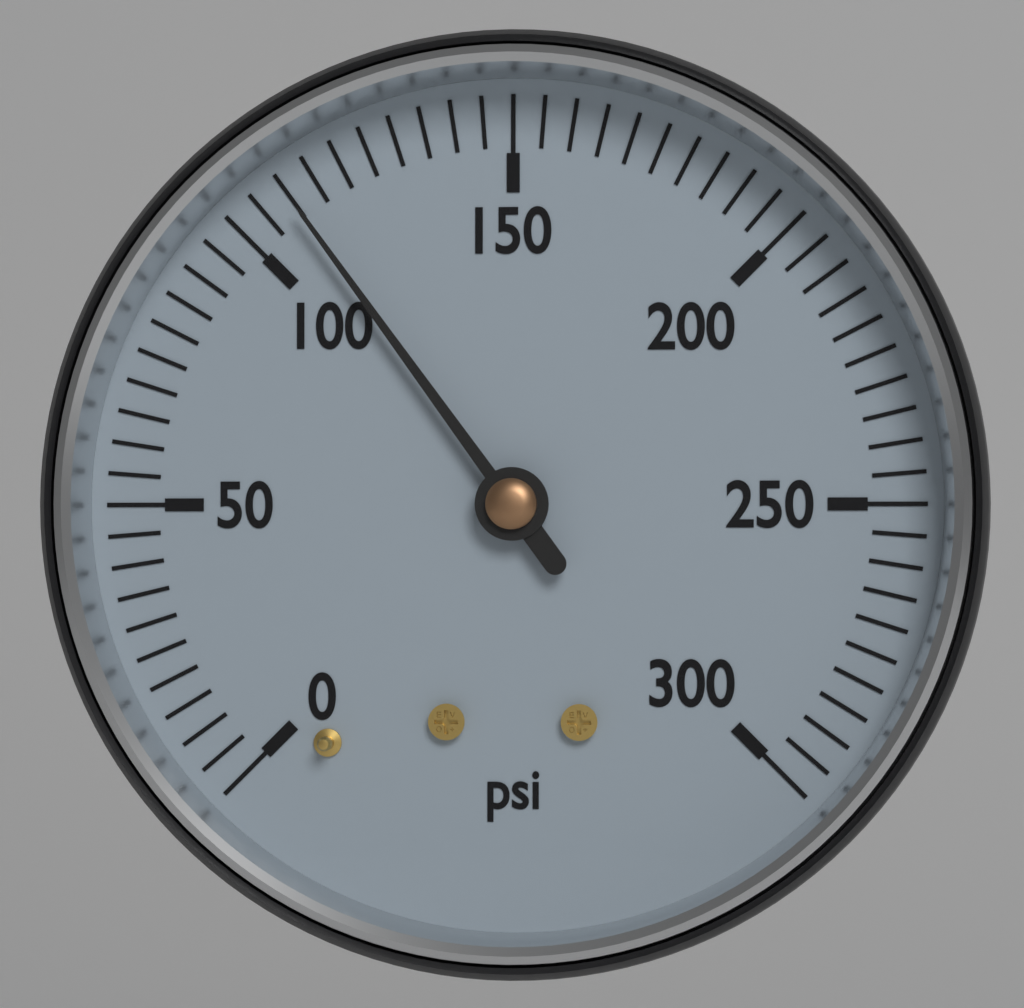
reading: 110 psi
